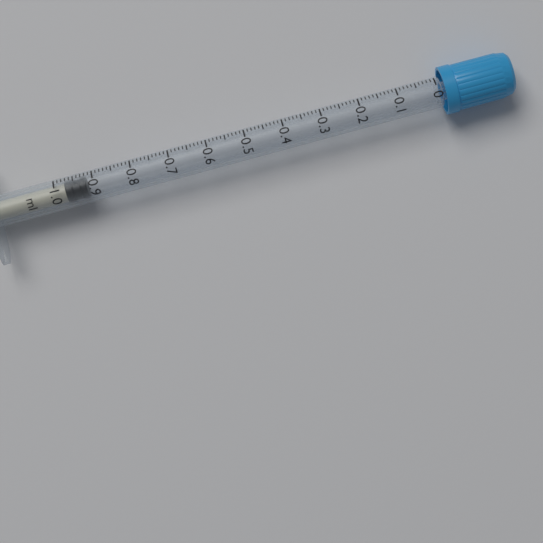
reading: 0.92 ml
